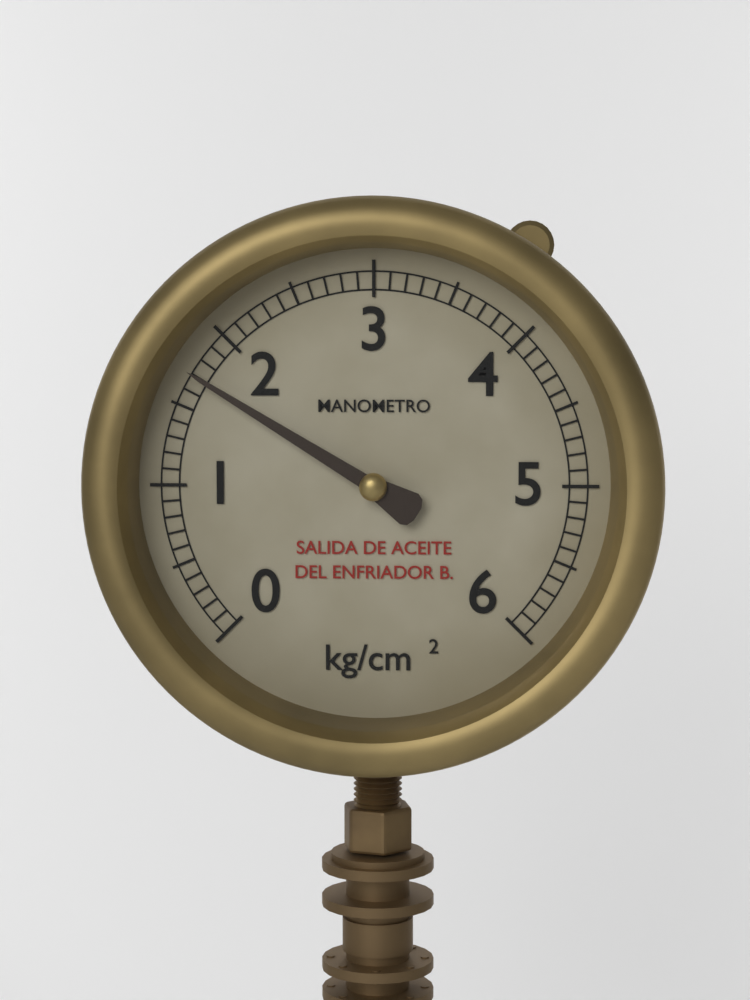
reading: 1.7 kg/cm²
